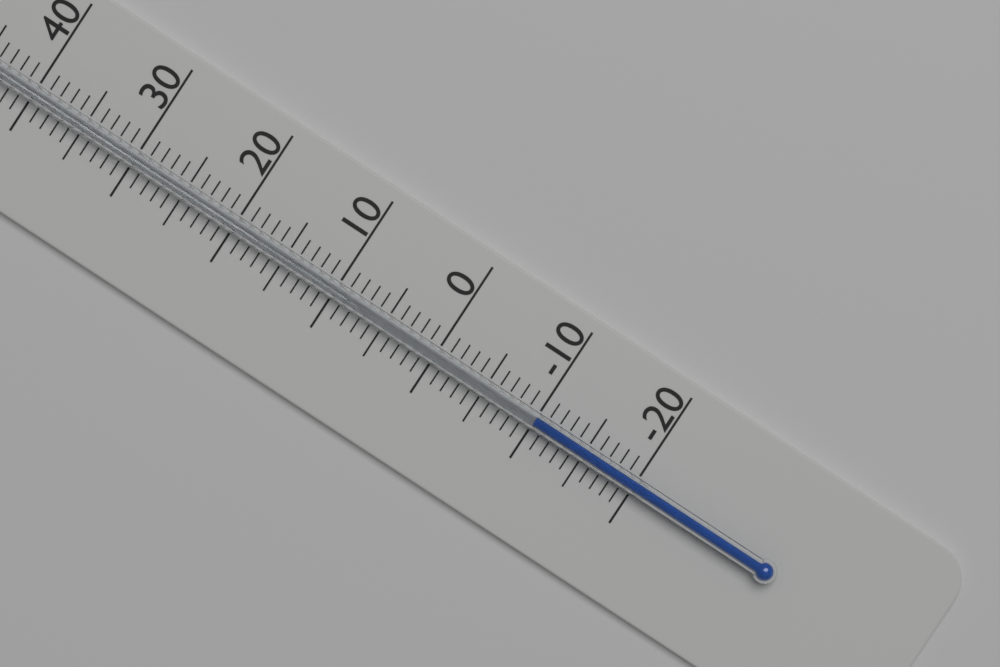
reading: -10 °C
